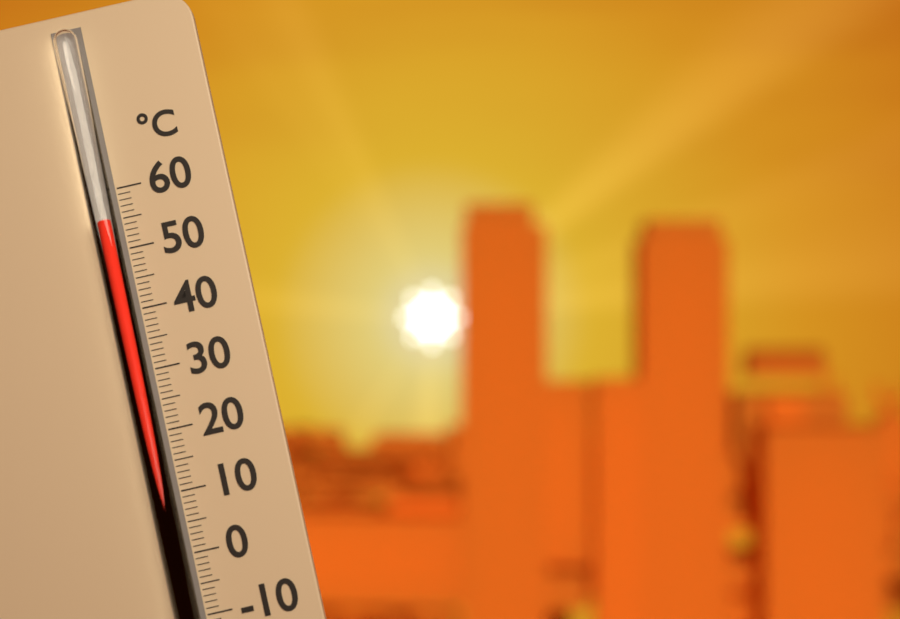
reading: 55 °C
